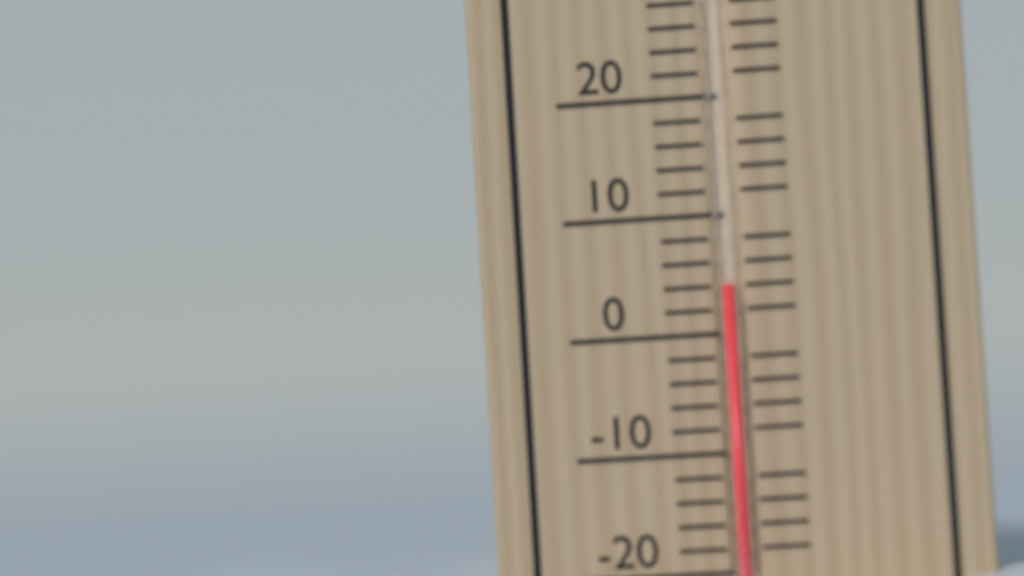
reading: 4 °C
